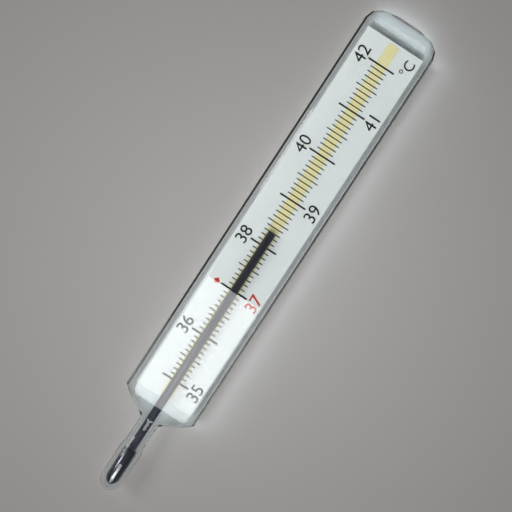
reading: 38.3 °C
